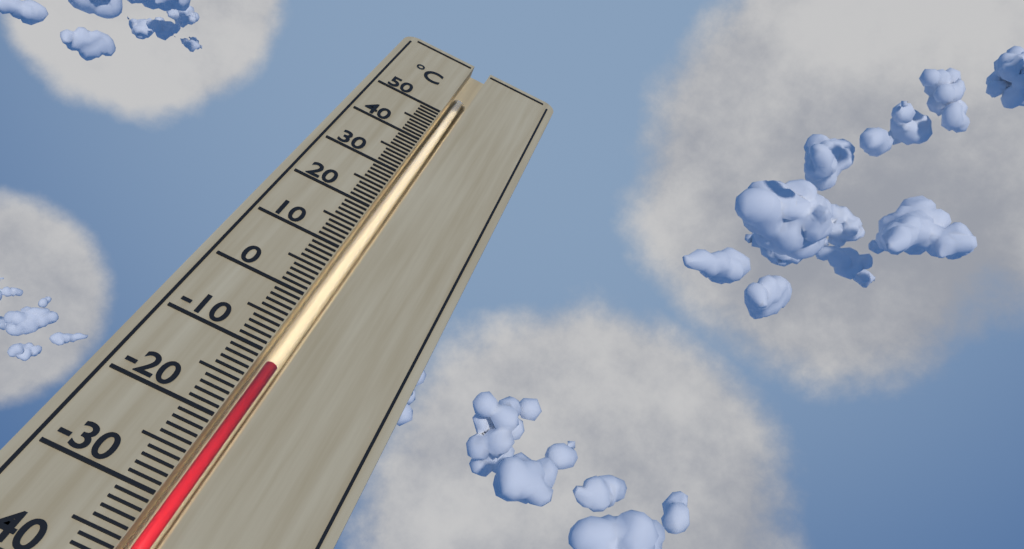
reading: -11 °C
